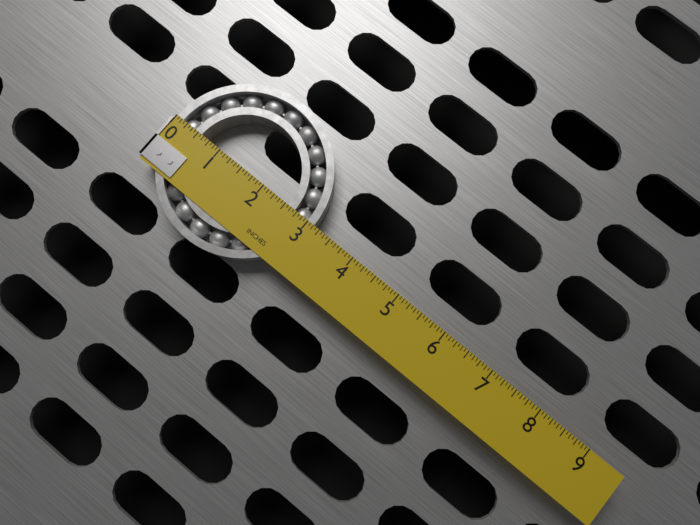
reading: 3.1250 in
